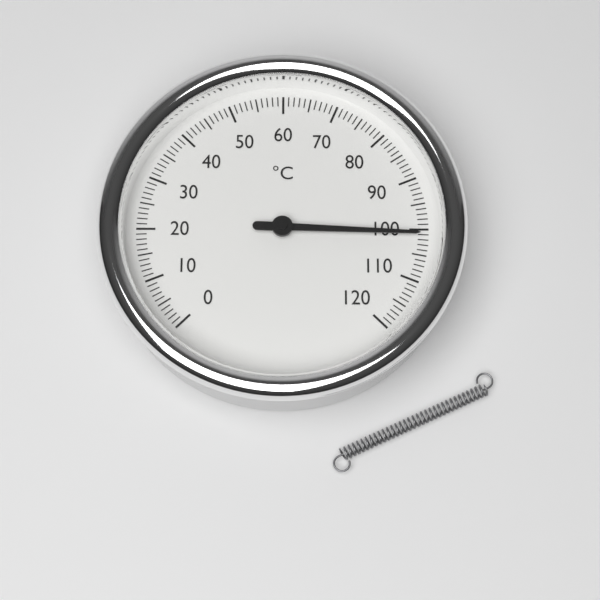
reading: 101 °C
